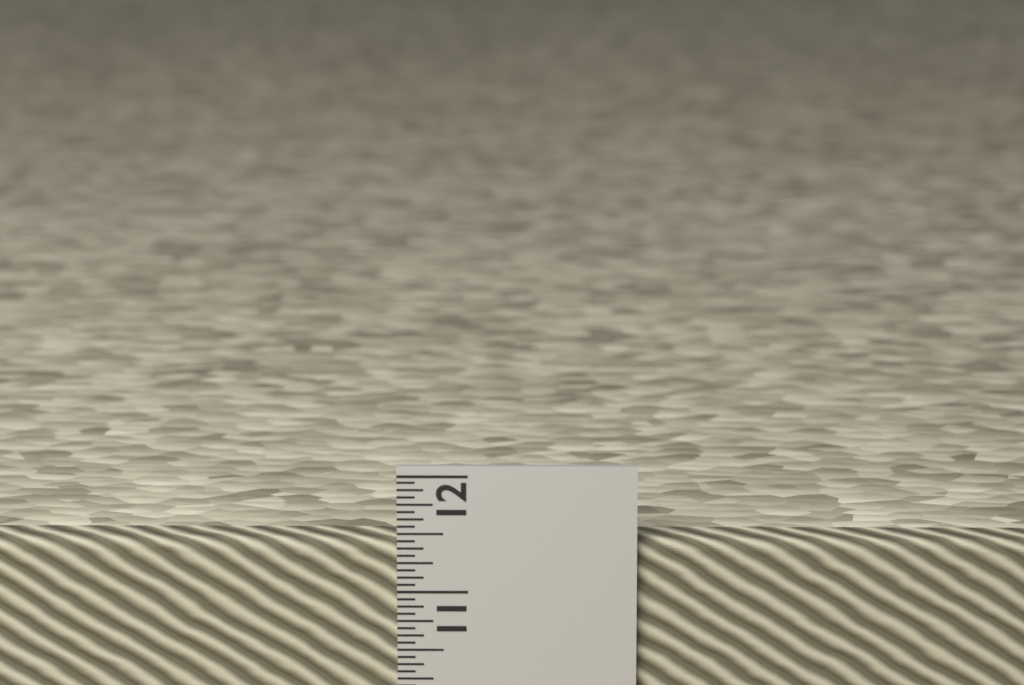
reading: 11.4375 in
